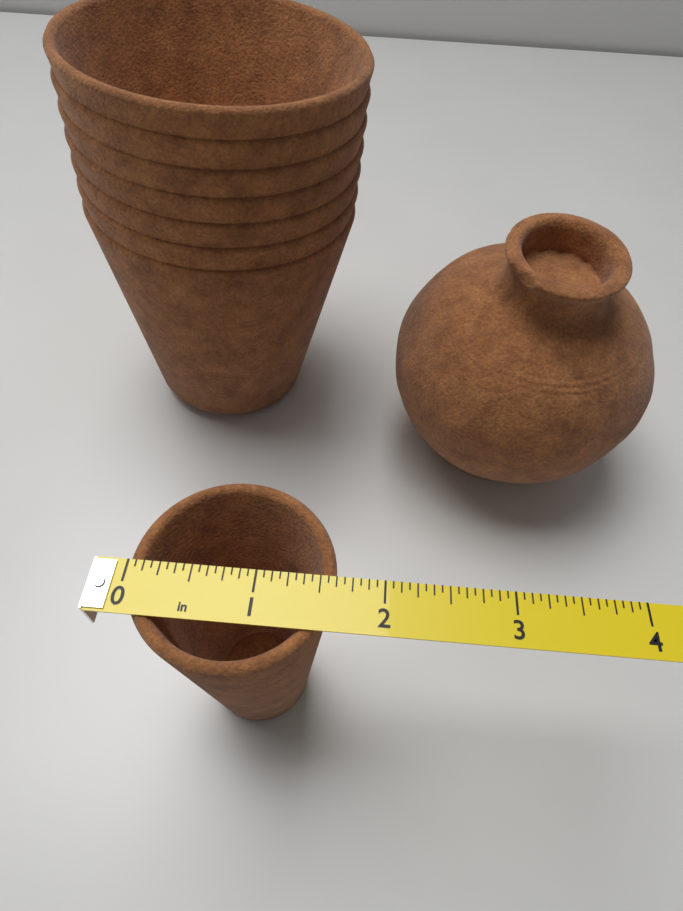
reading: 1.6250 in
